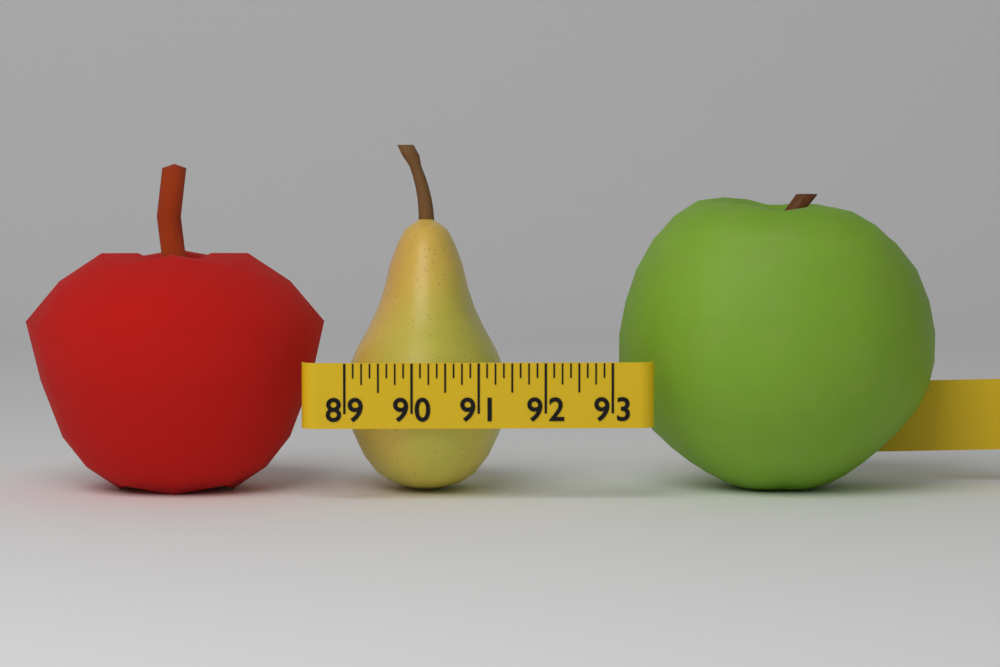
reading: 91.500 (no unit)
